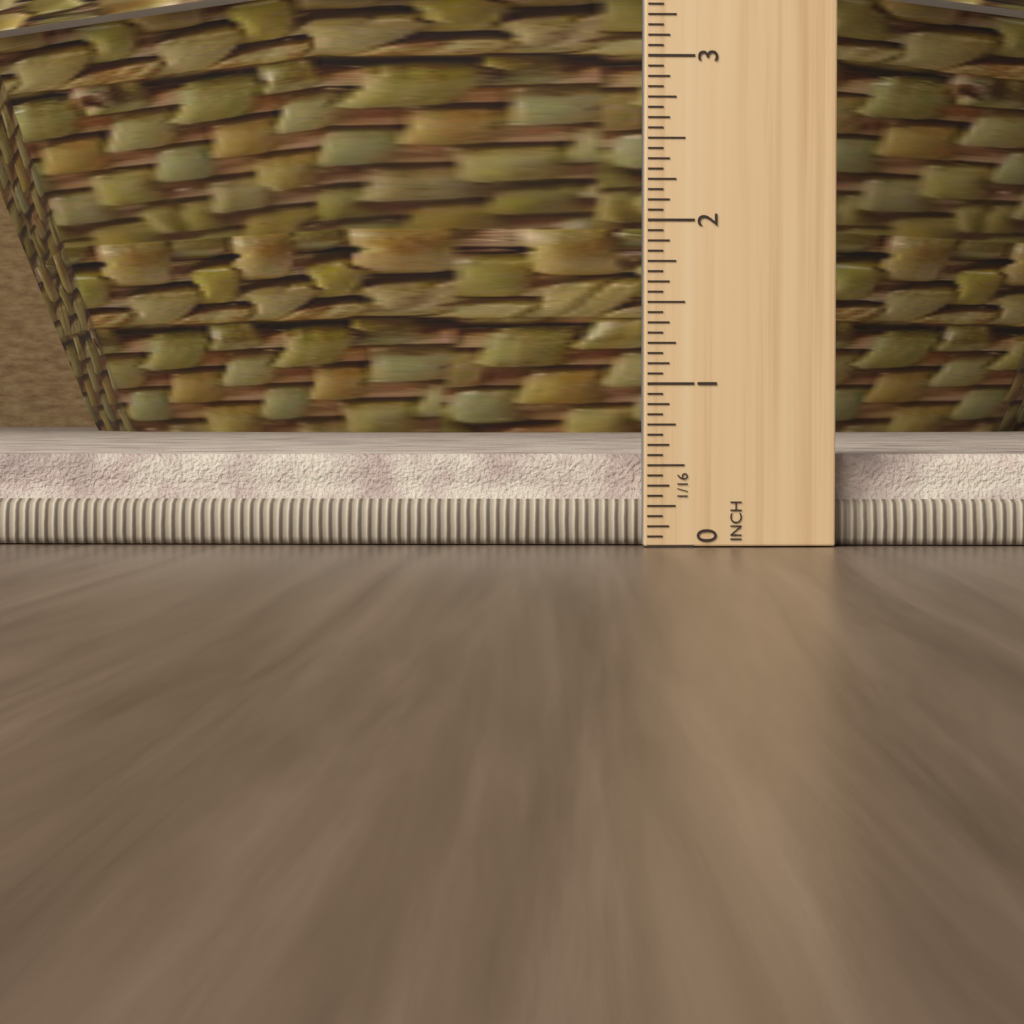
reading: 0.5625 in
